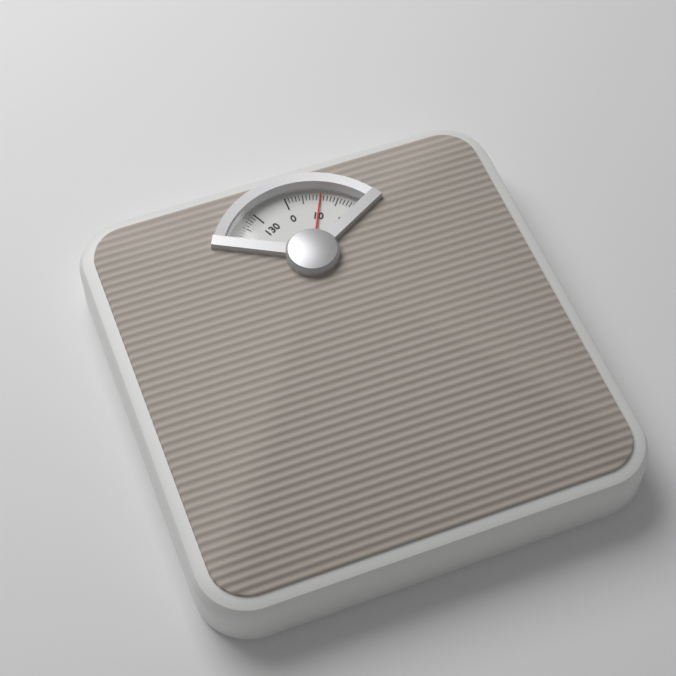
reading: 10 kg
